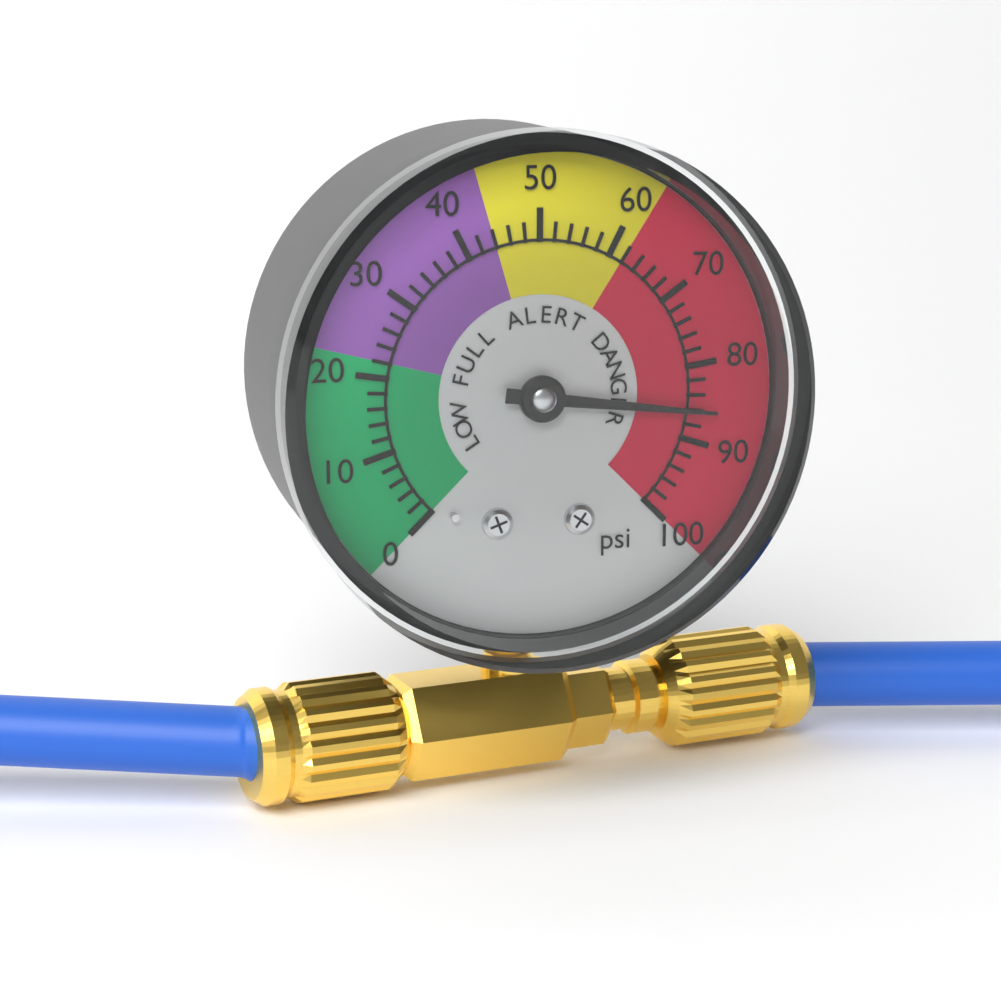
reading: 86 psi
